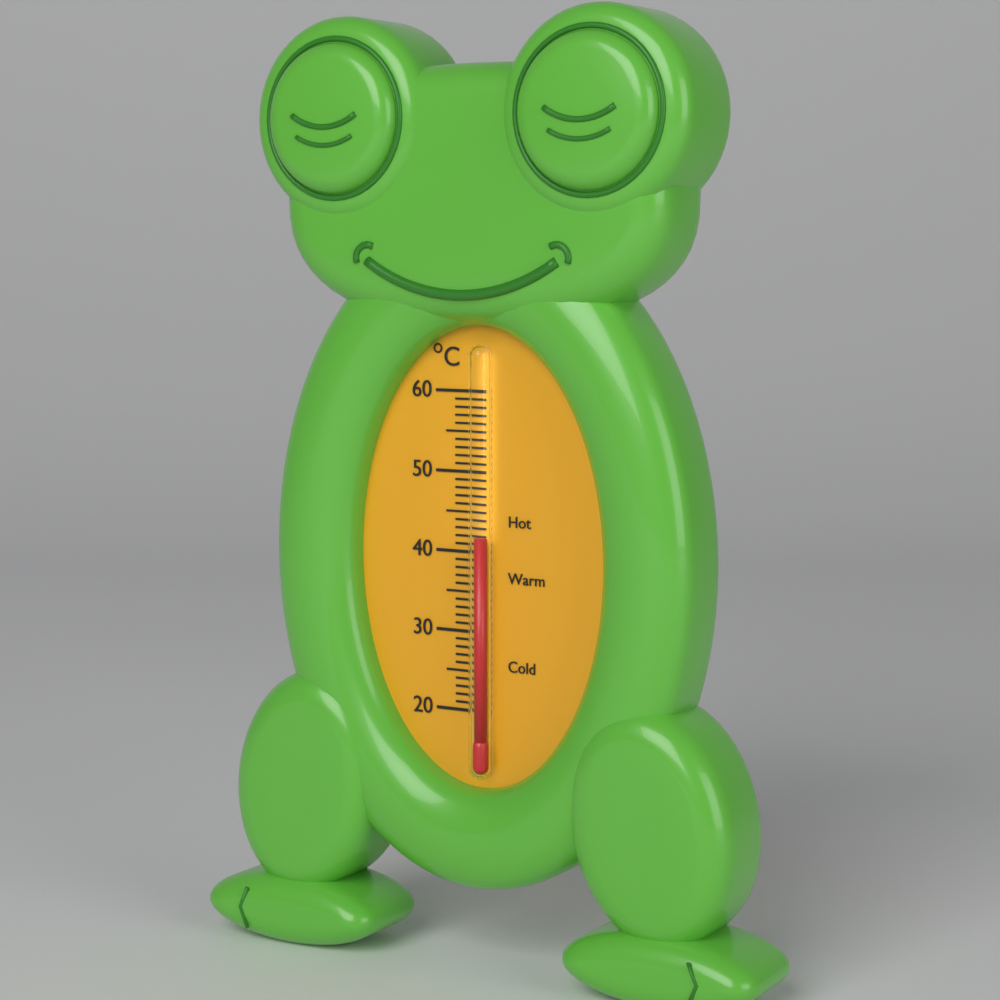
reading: 42 °C
